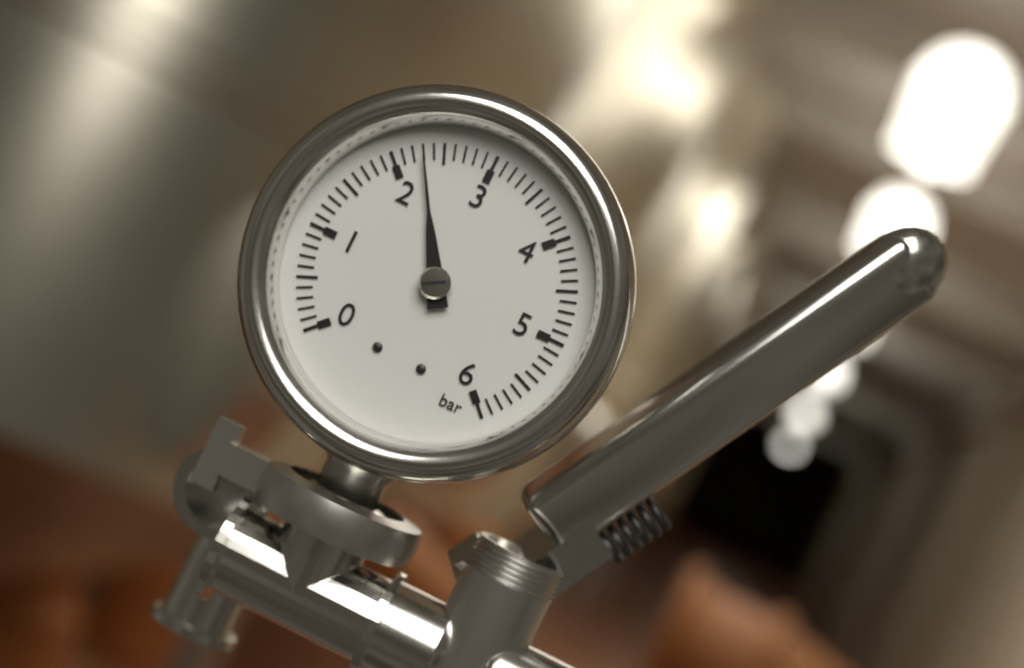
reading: 2.3 bar
